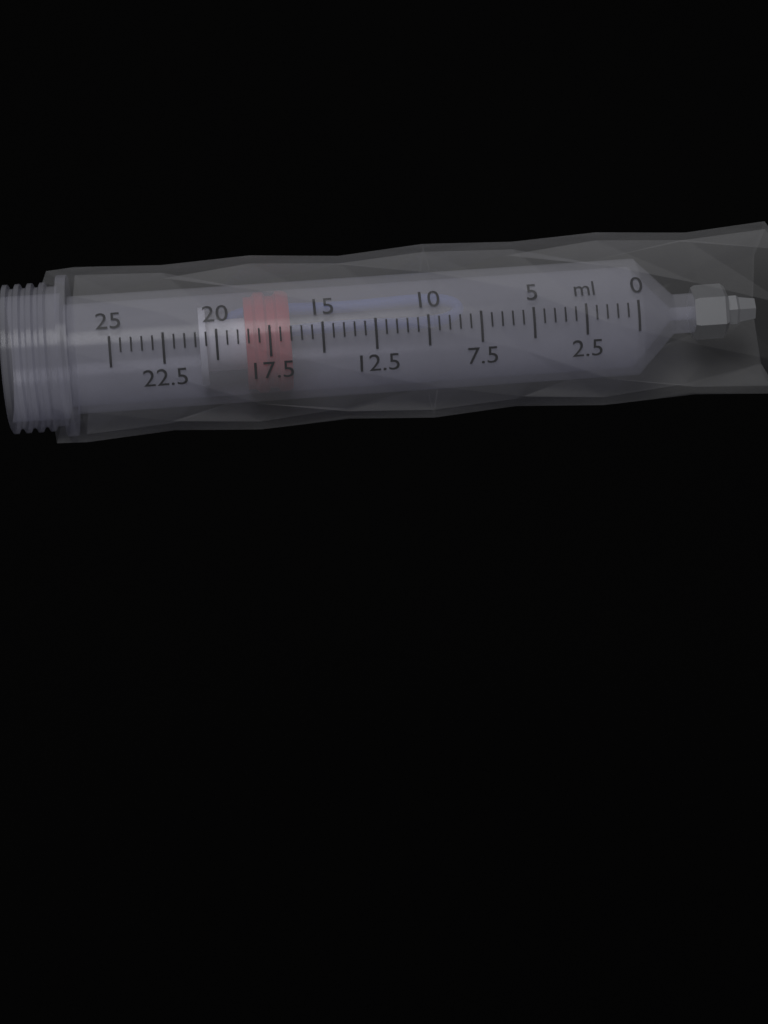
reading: 16.5 ml
